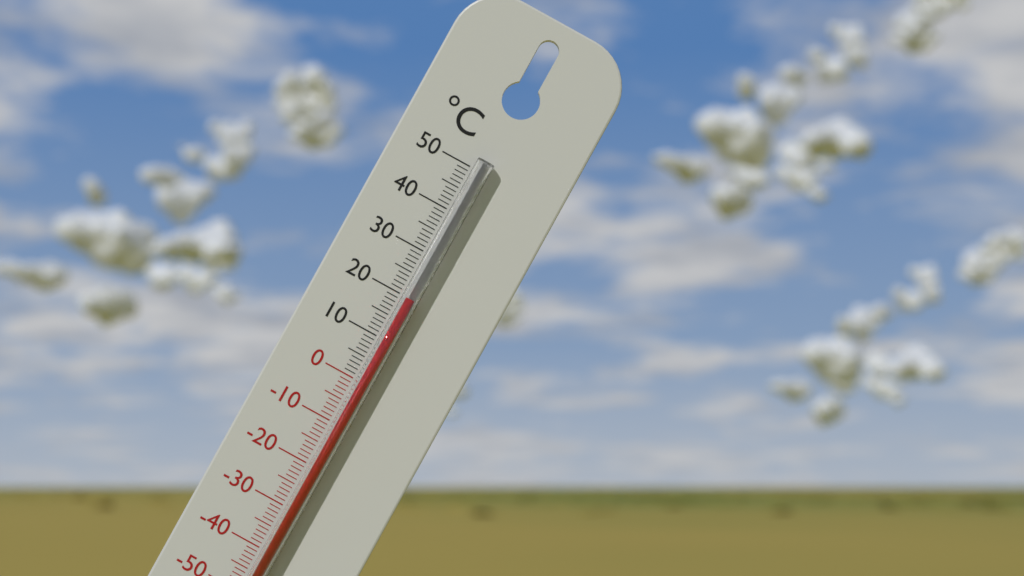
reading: 20 °C
